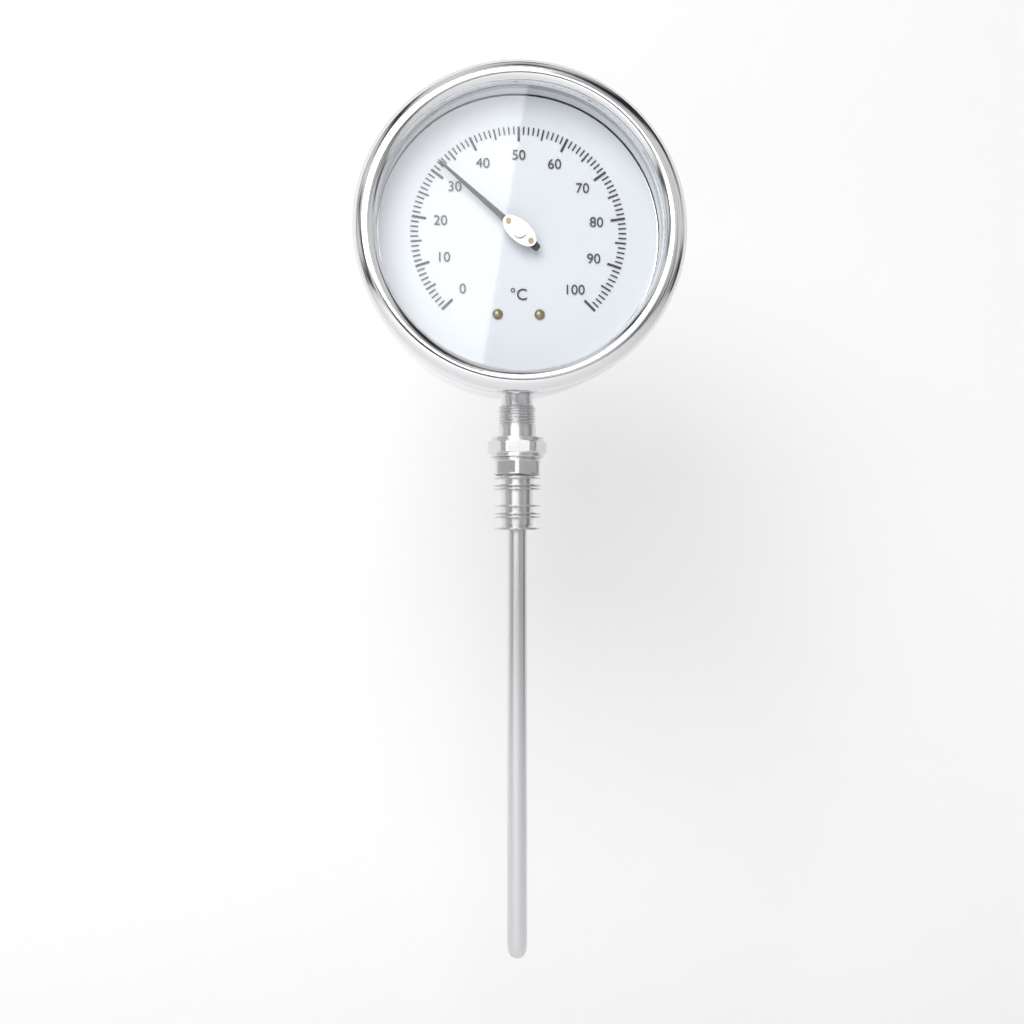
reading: 32 °C
